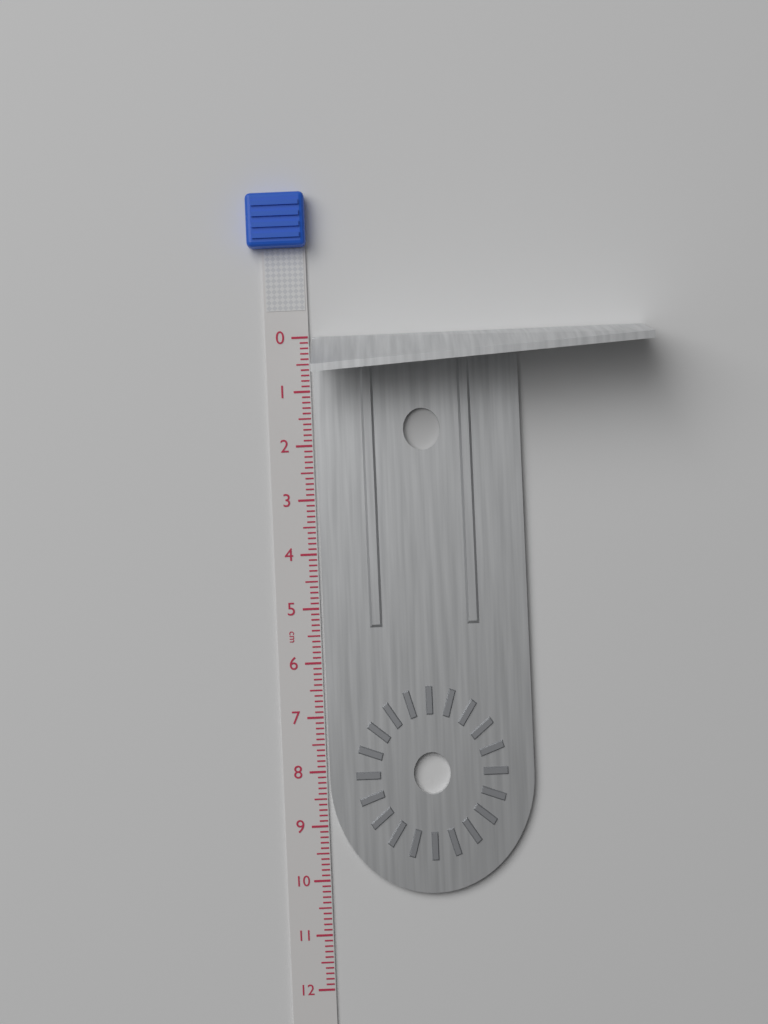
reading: 10.3 cm
